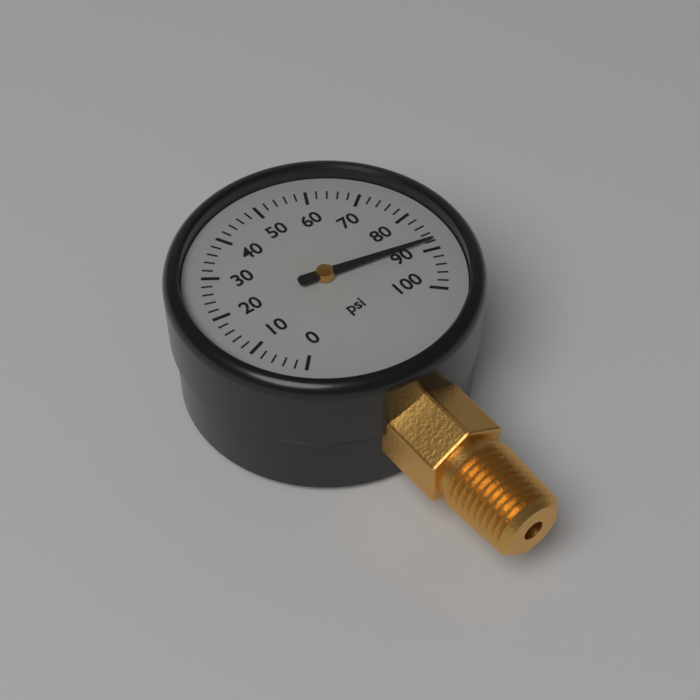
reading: 88 psi
